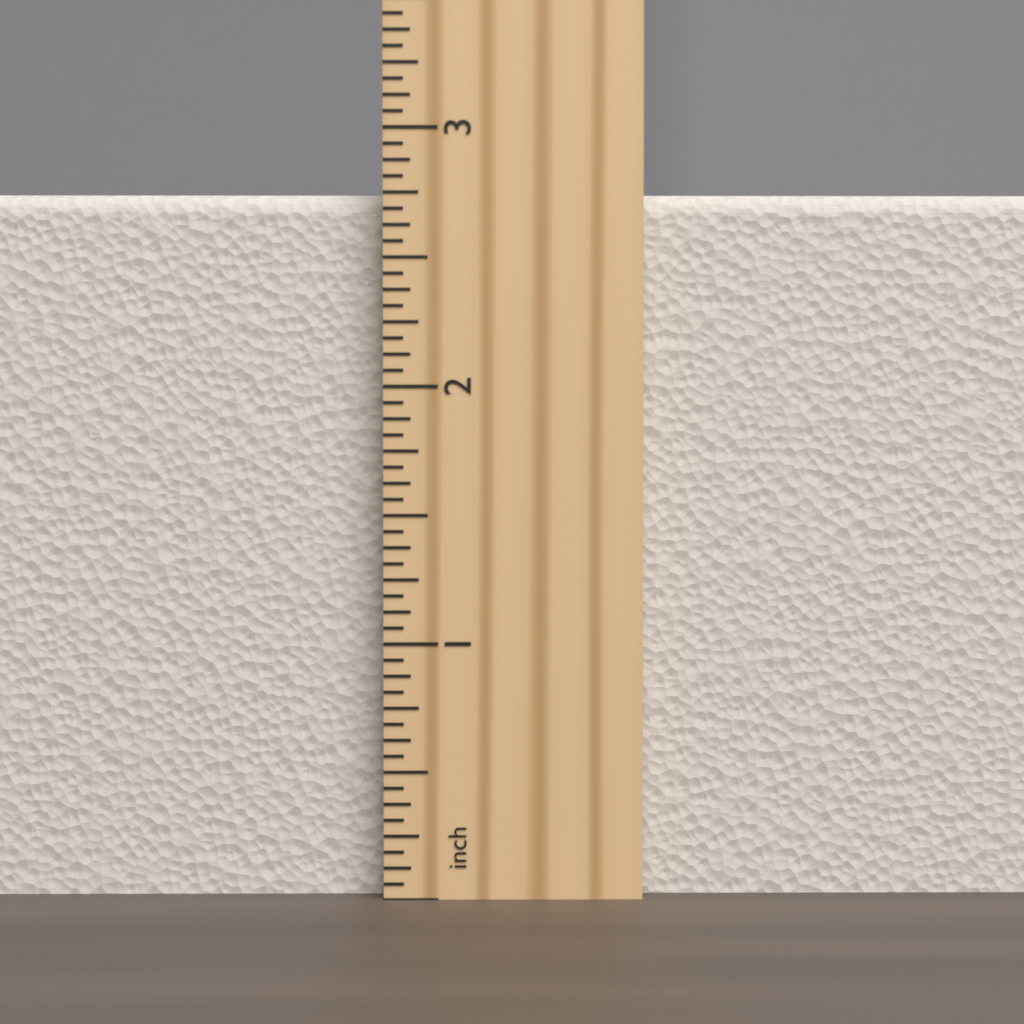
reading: 2.7500 inch
